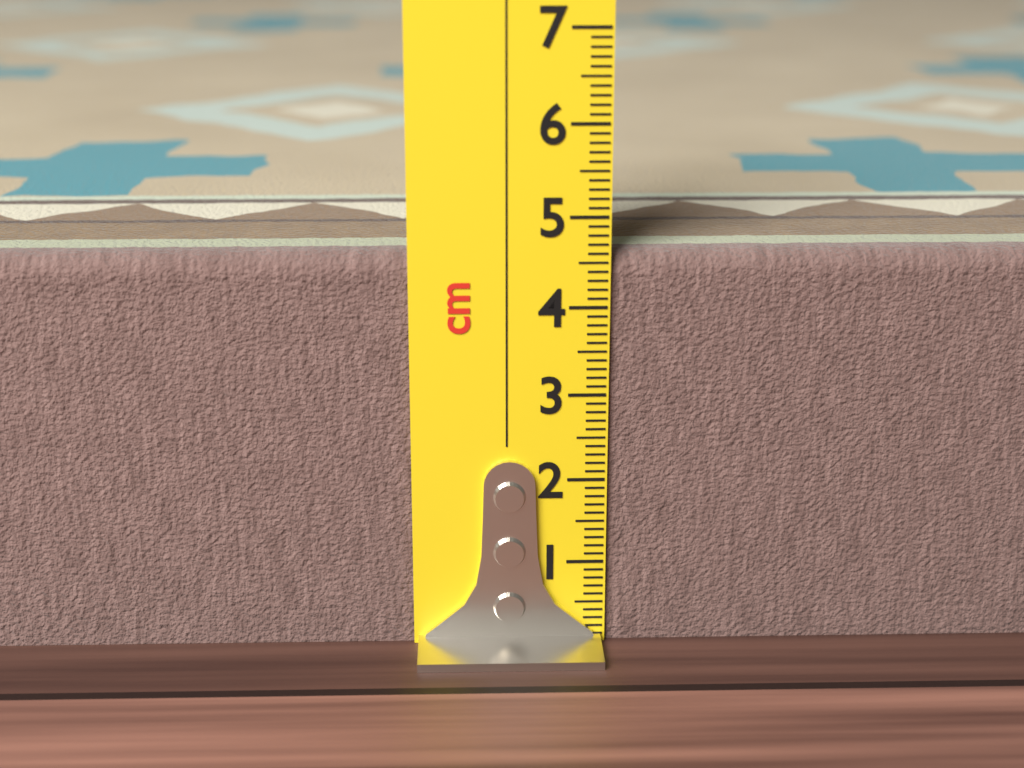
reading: 4.6 cm
